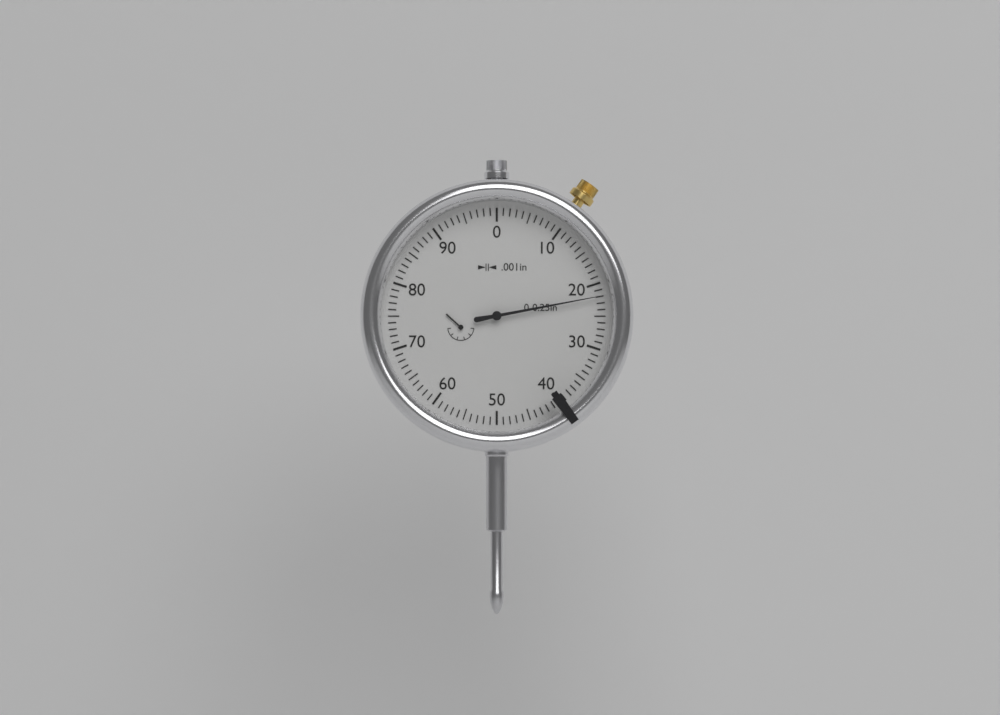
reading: 0.022 in
